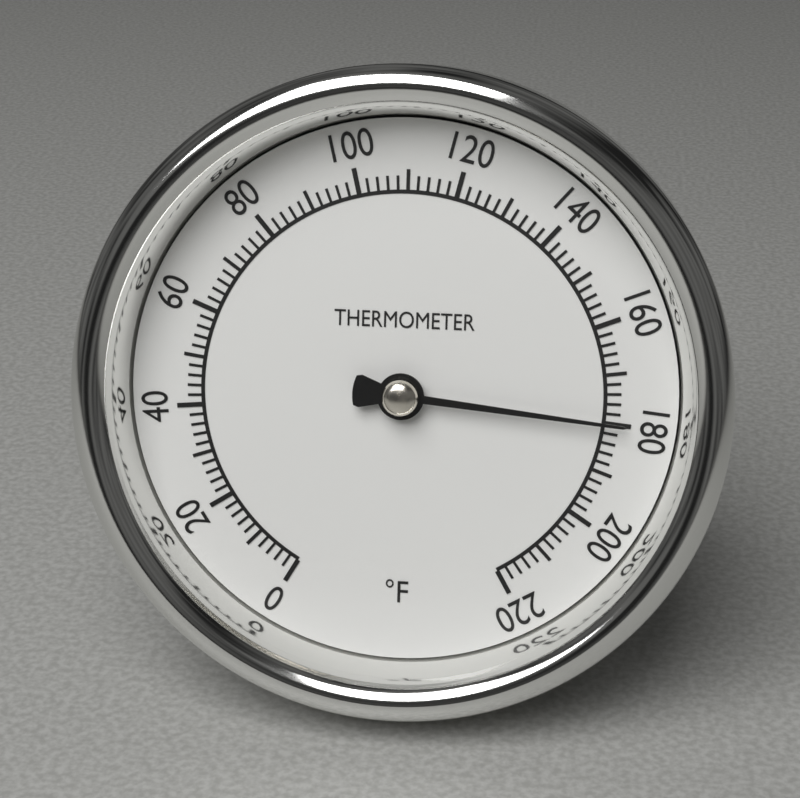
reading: 180 °F
